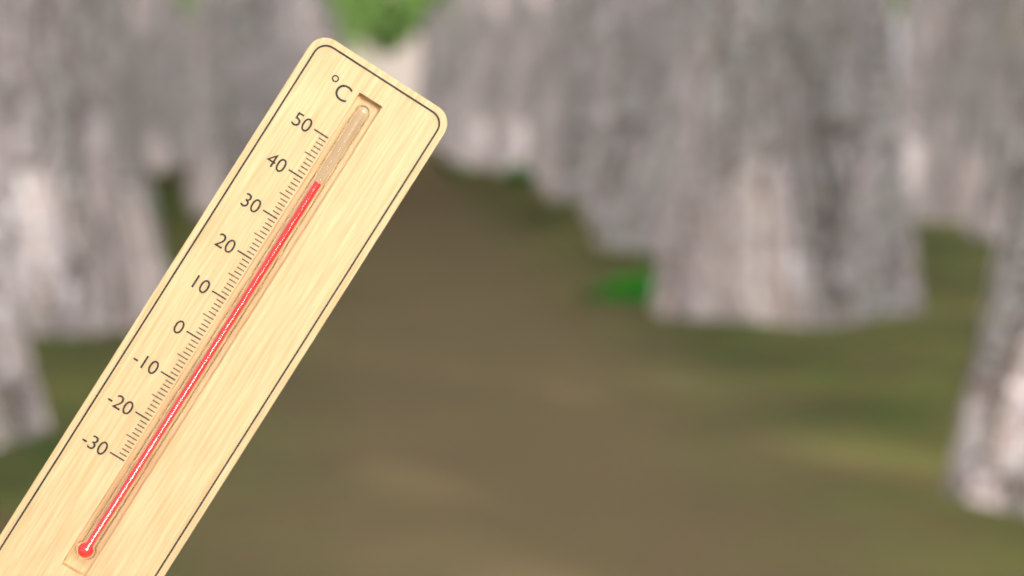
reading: 41 °C
